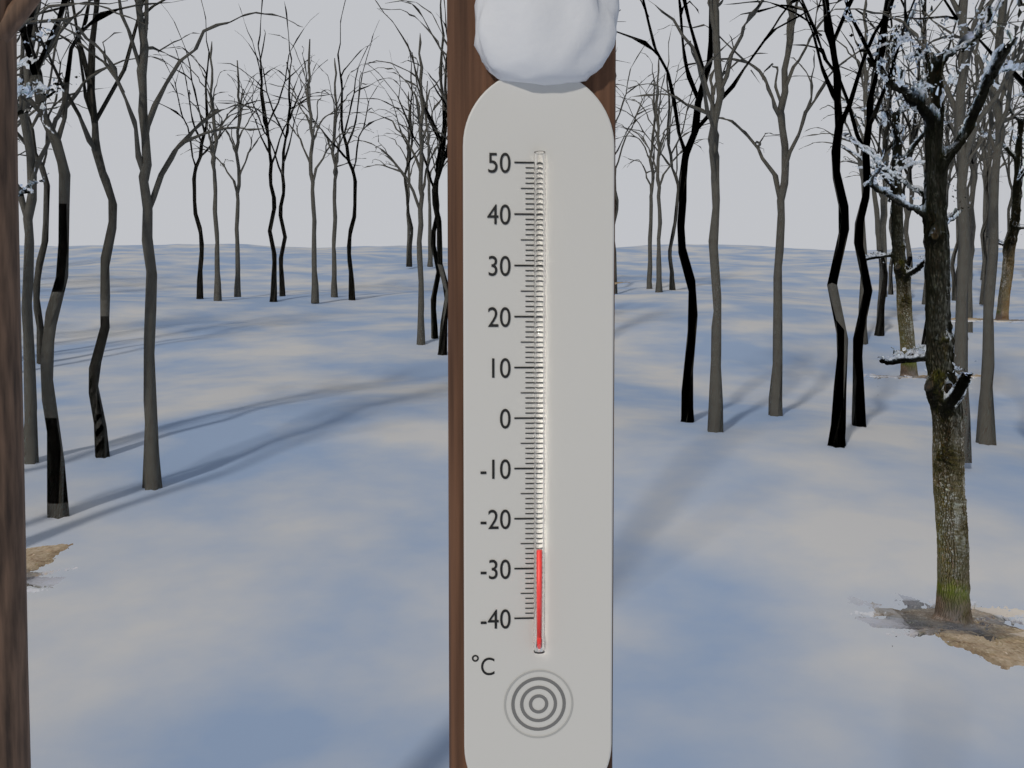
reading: -26 °C
